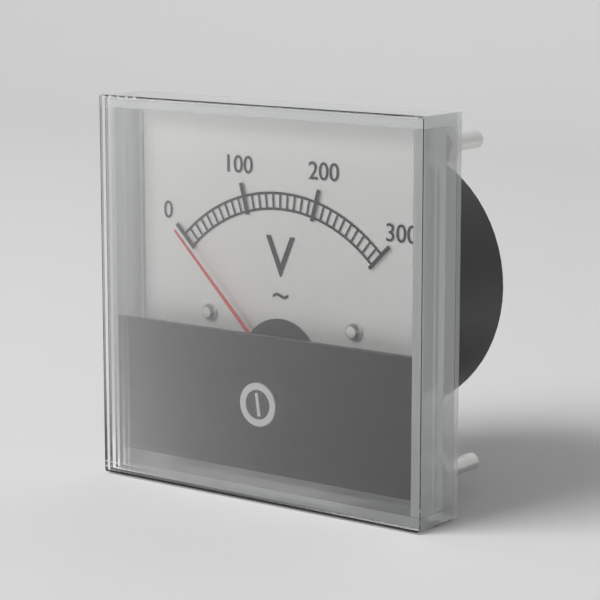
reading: 0 V
